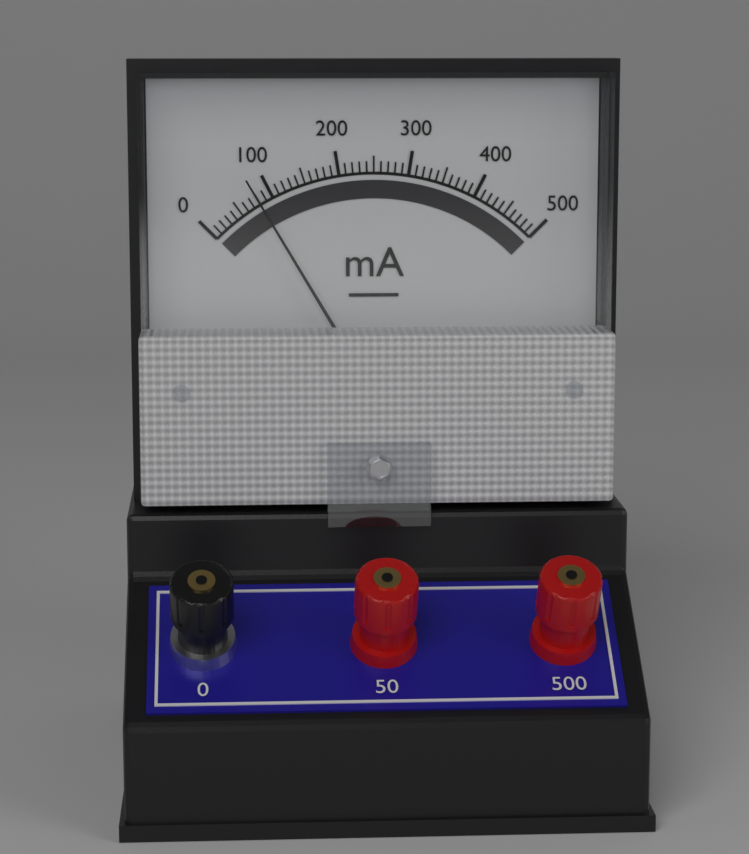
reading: 80 mA
